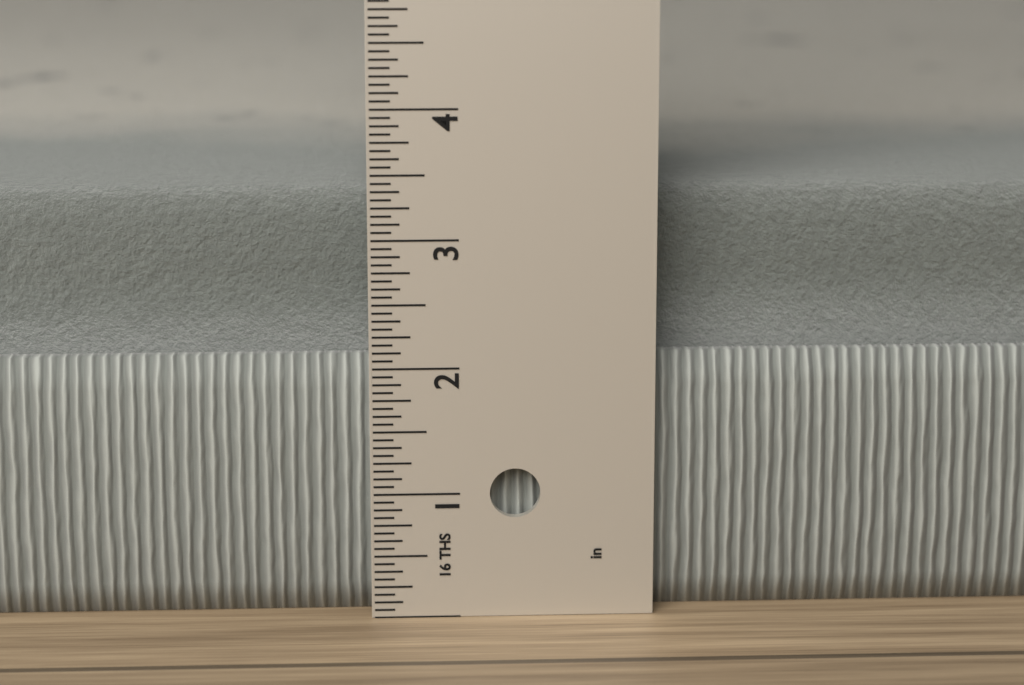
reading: 3.3125 in
